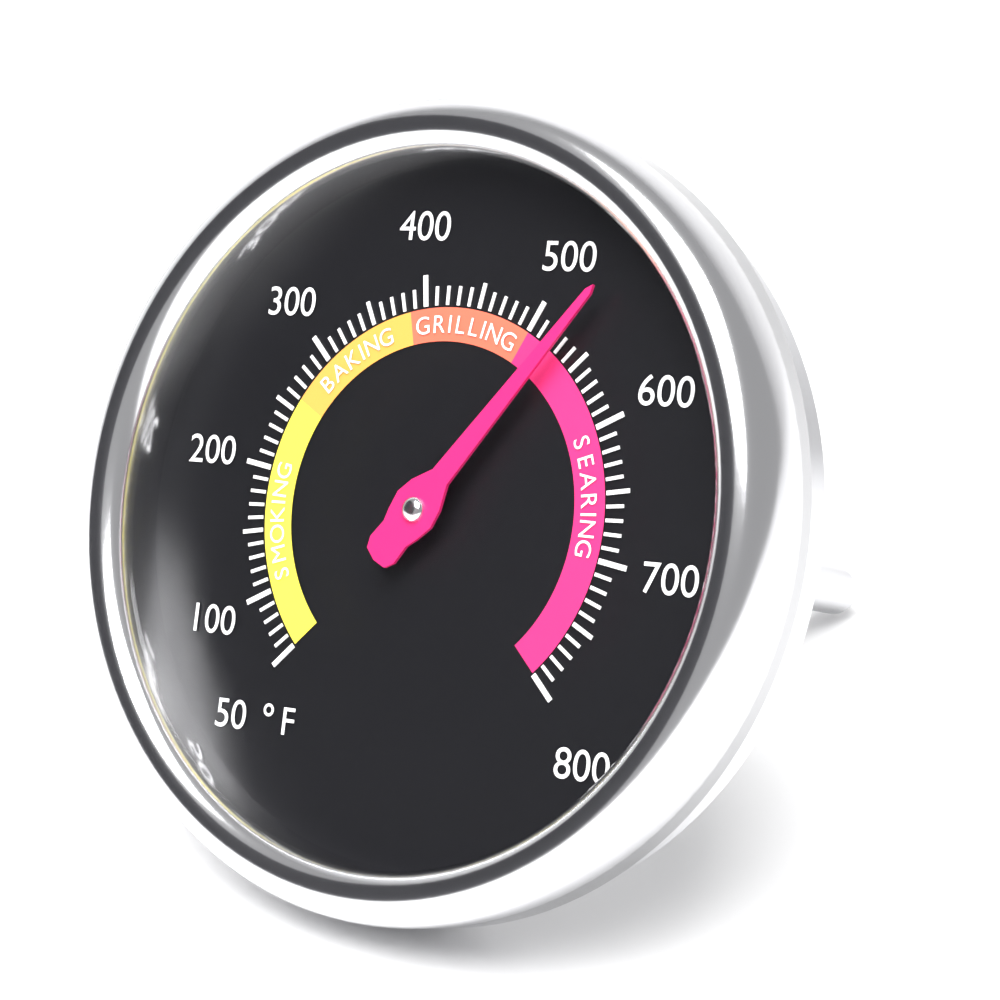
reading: 530 °F
